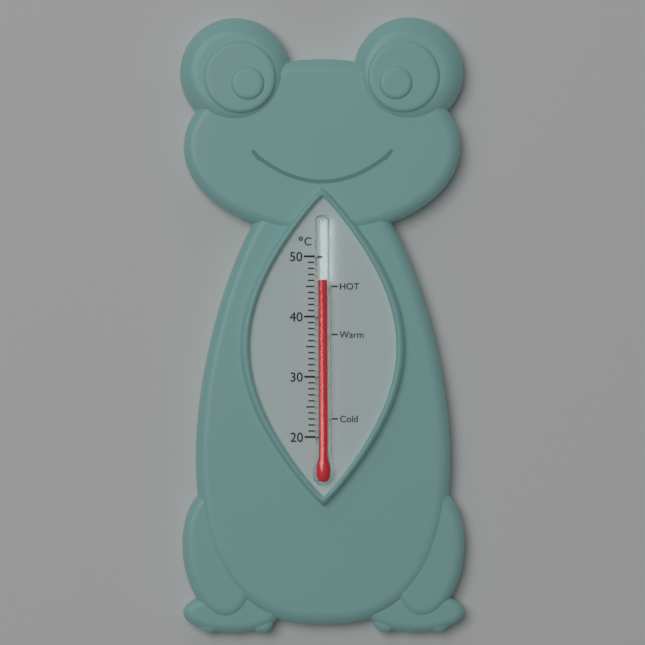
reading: 46 °C
